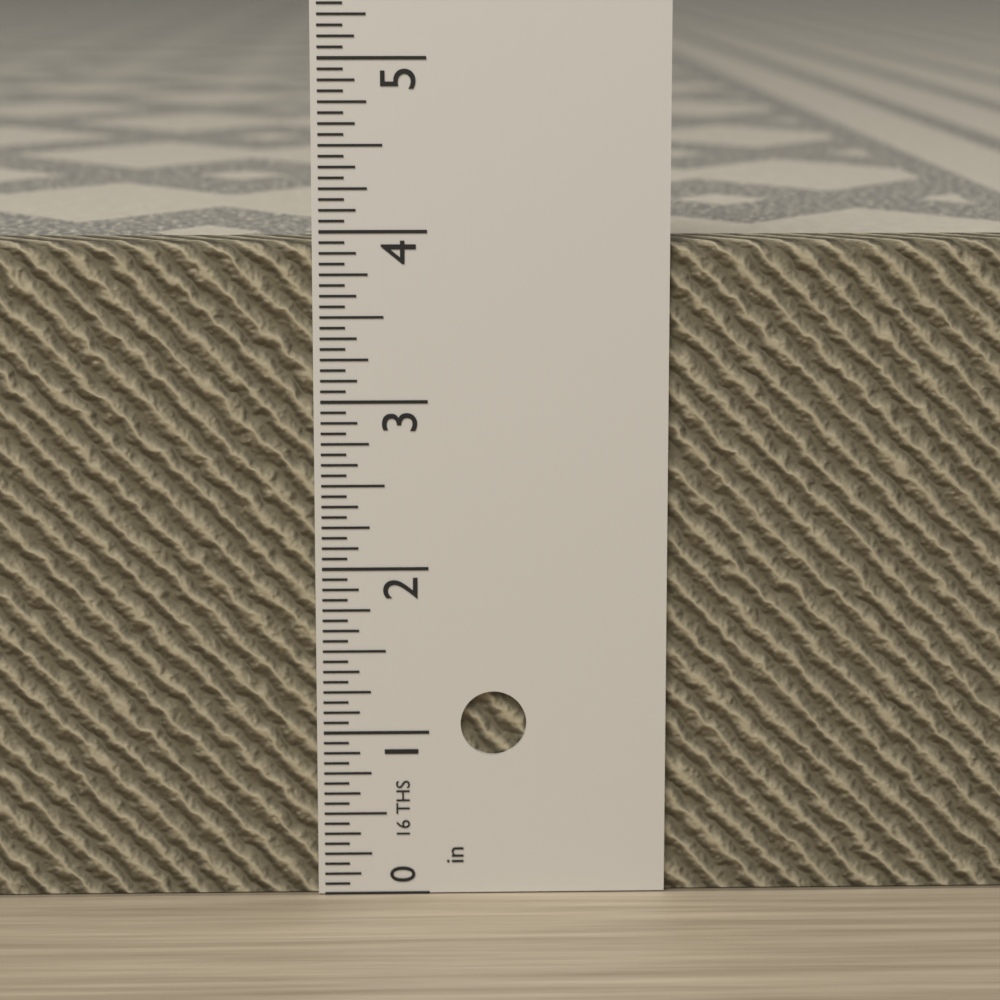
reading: 3.9375 in
